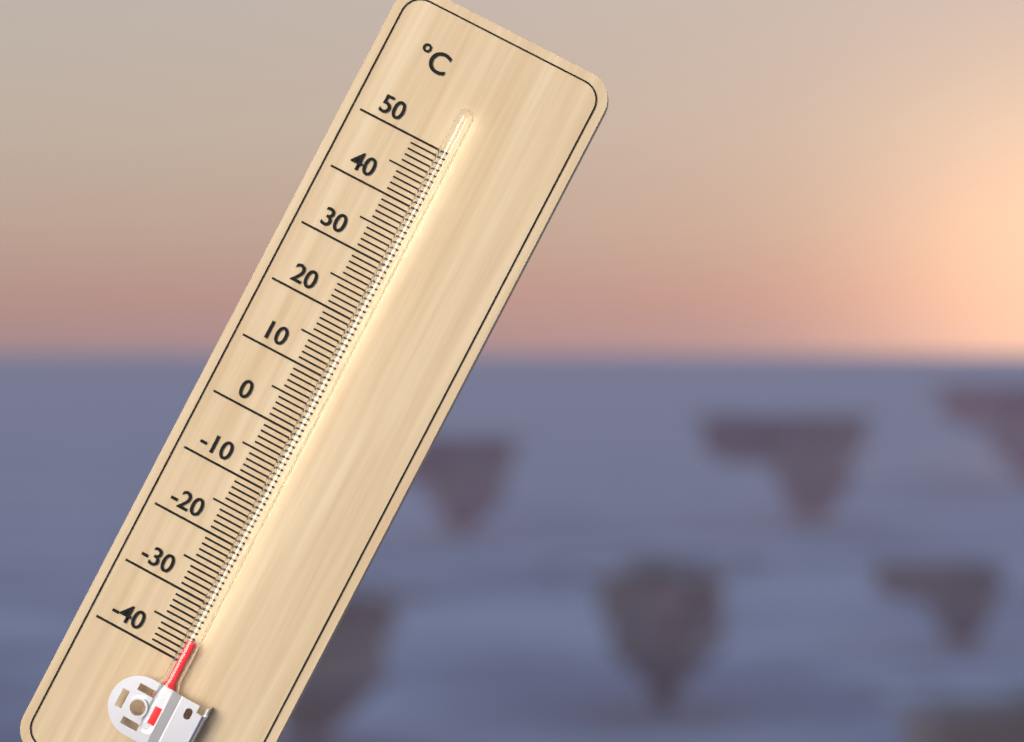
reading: -36 °C
